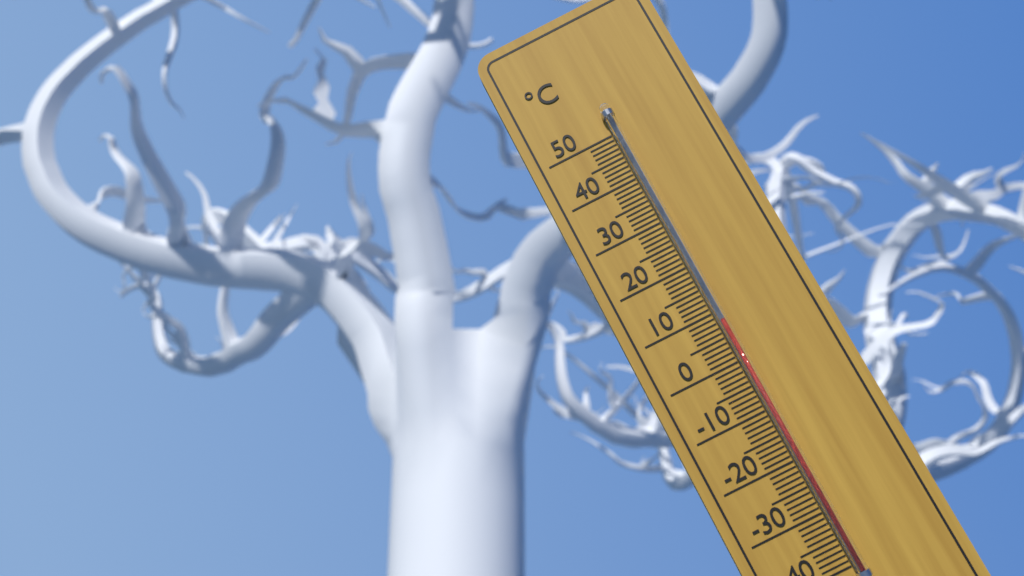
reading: 8 °C
